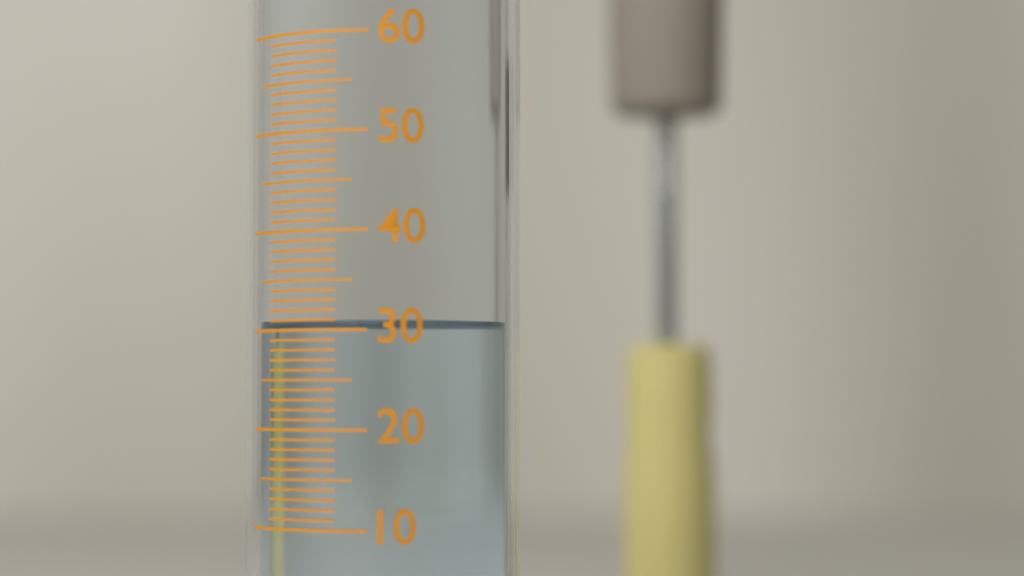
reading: 31 (no unit)
